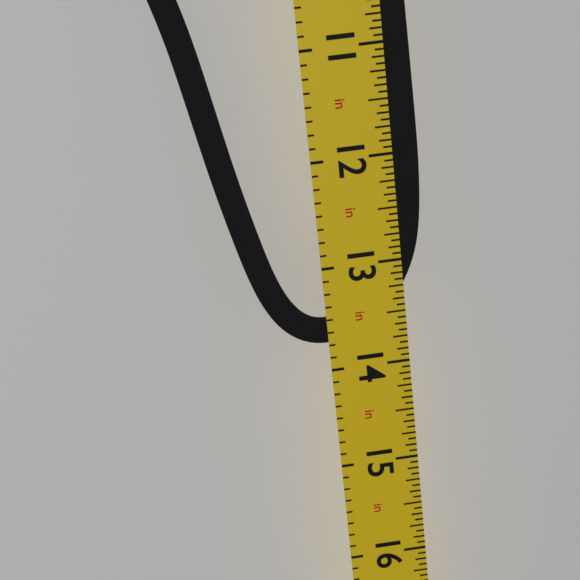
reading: 13.7500 in
